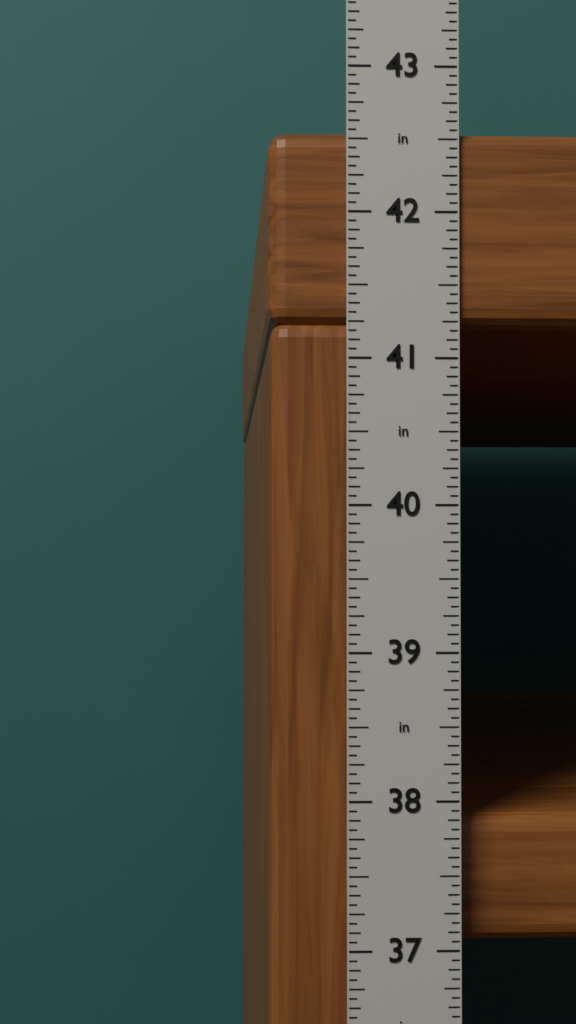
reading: 42.5625 in
